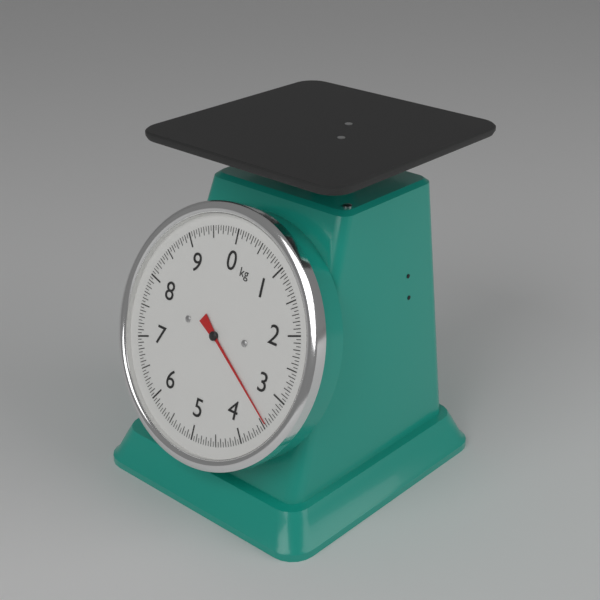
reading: 3.45 kg
